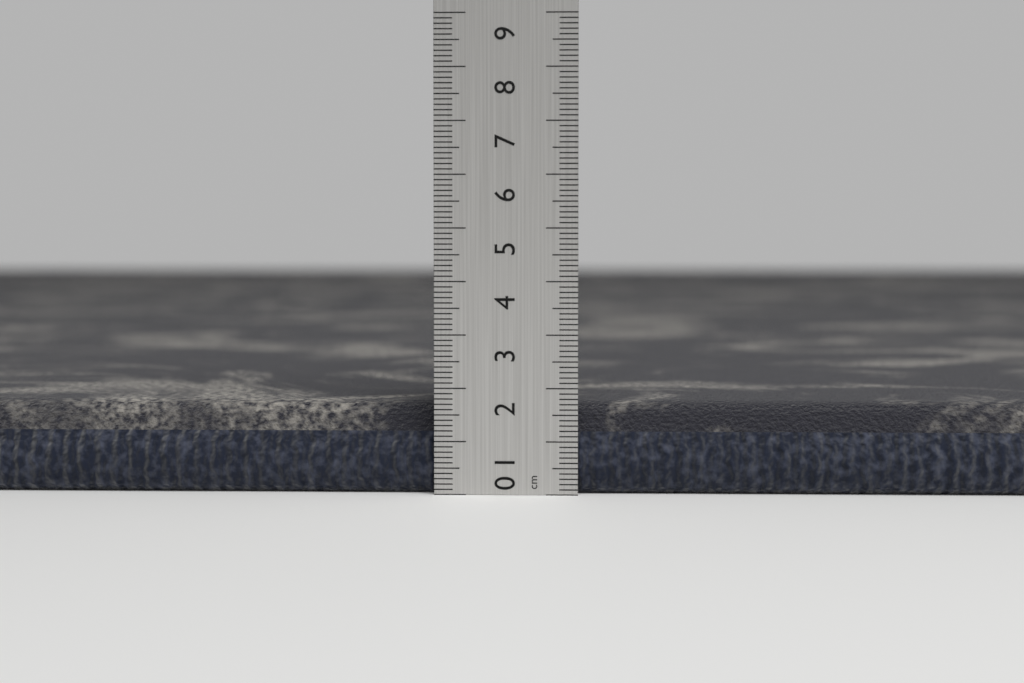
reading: 1.7 cm
